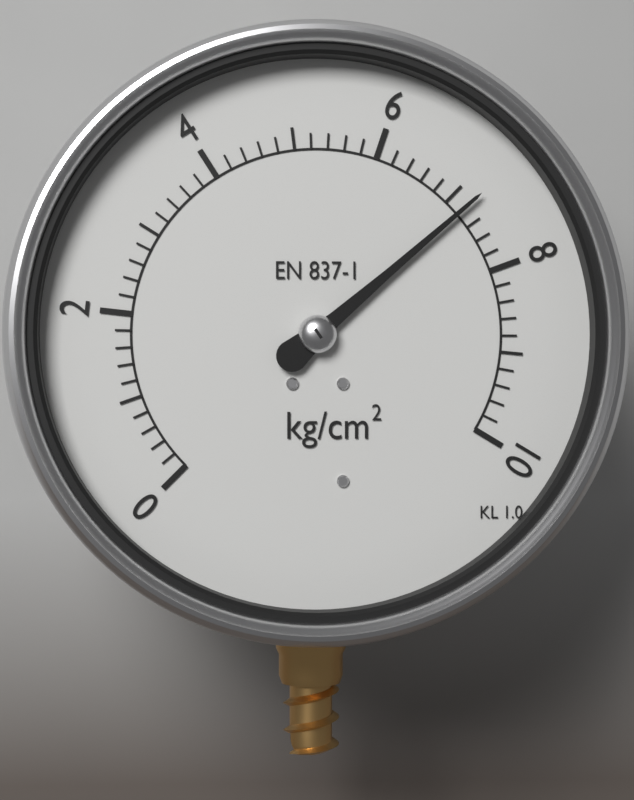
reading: 7.2 kg/cm²
